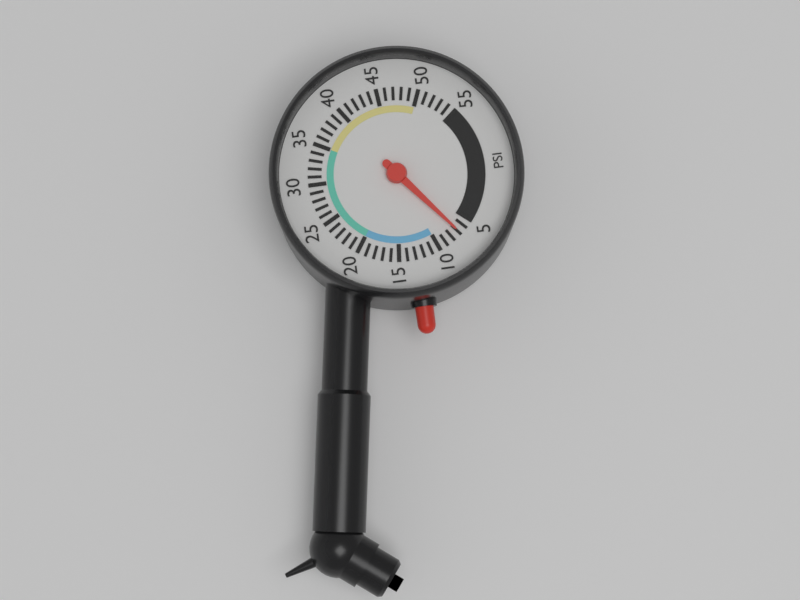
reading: 7 psi
